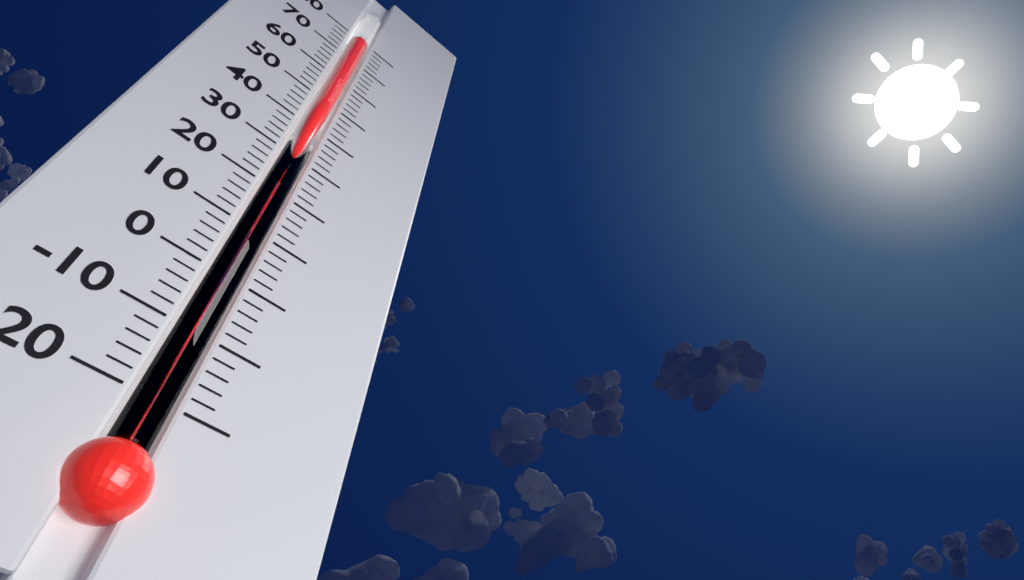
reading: 78 (no unit)
